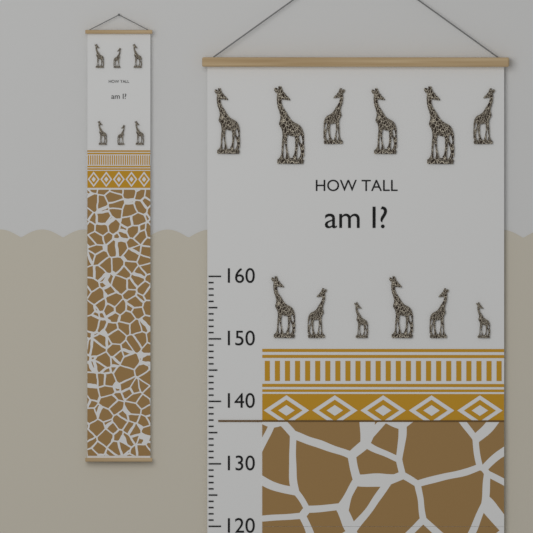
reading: 137 (no unit)
